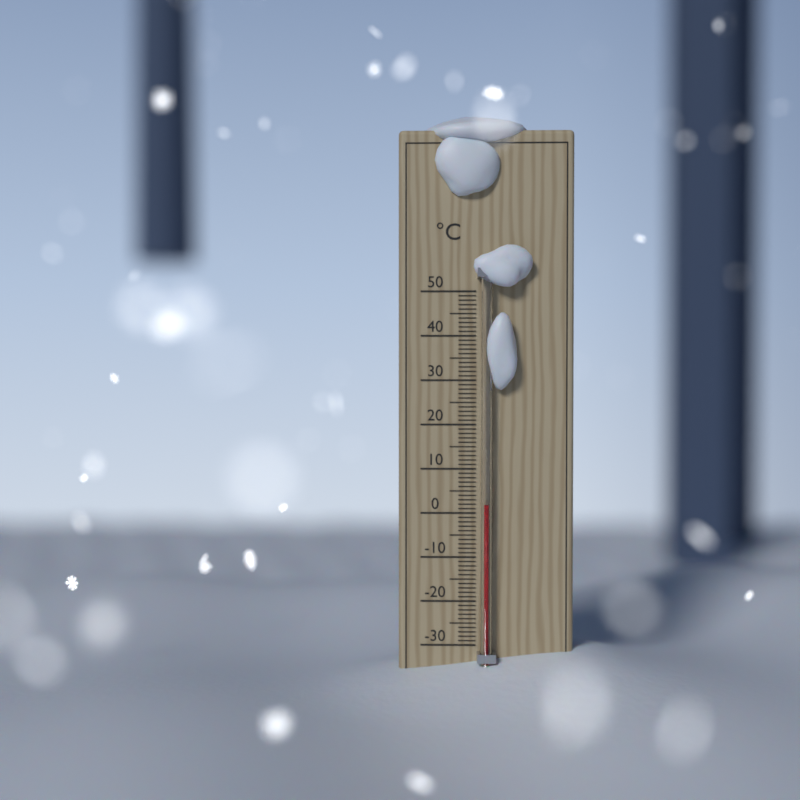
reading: 2 °C
